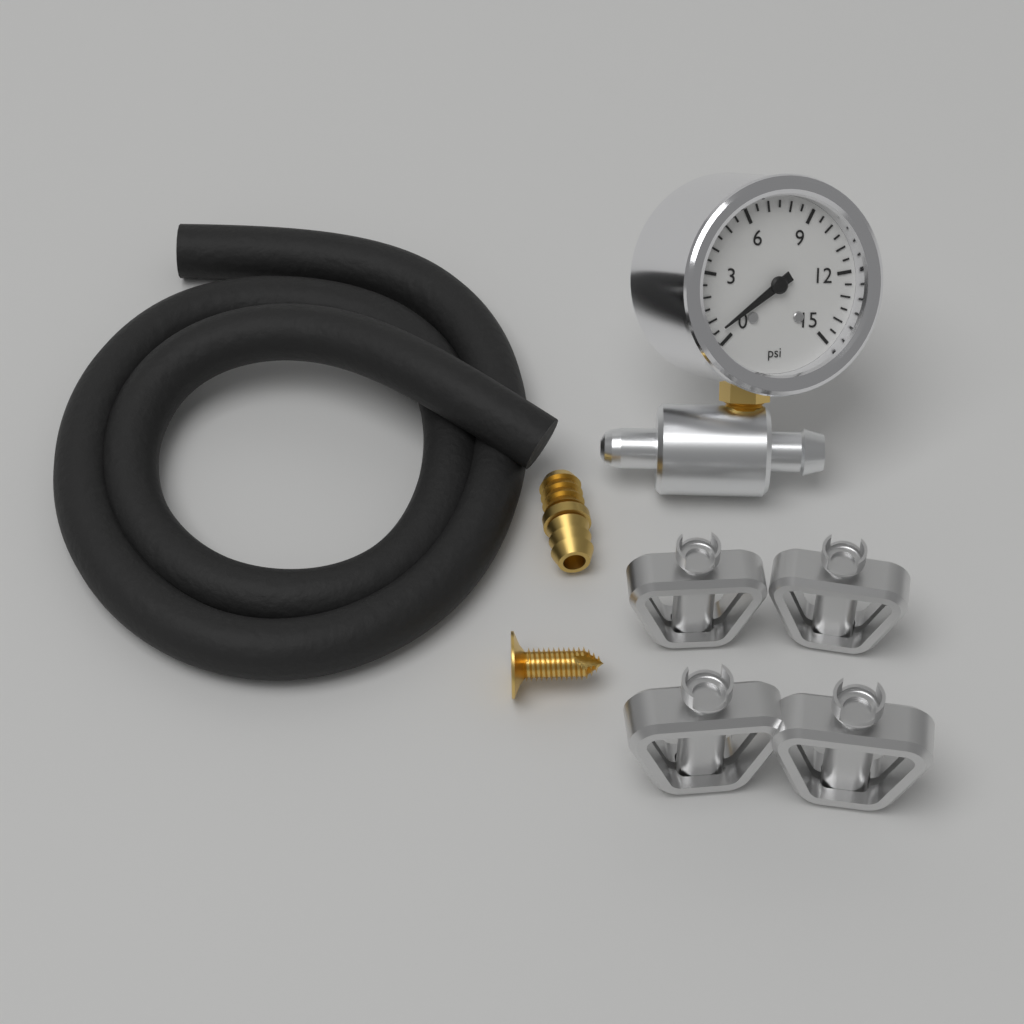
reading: 0.5 psi
